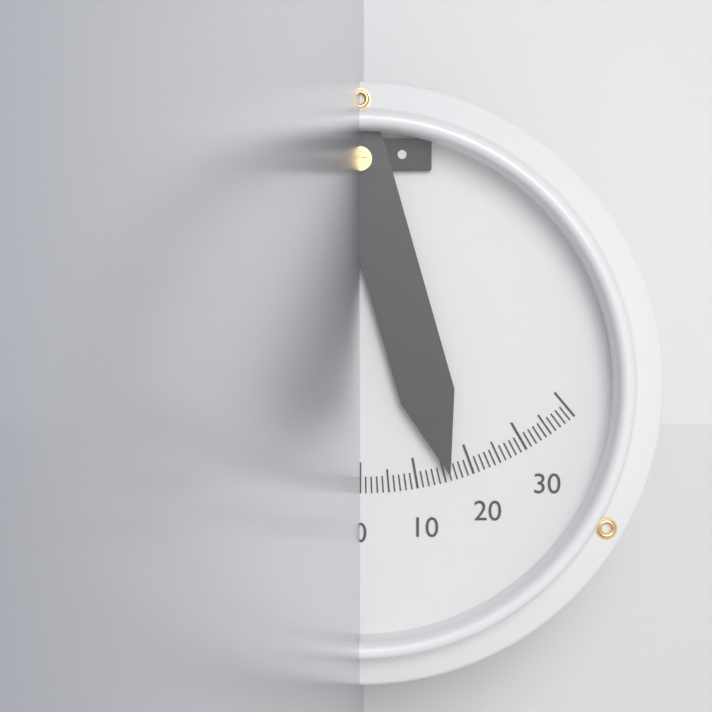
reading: 16 (no unit)
